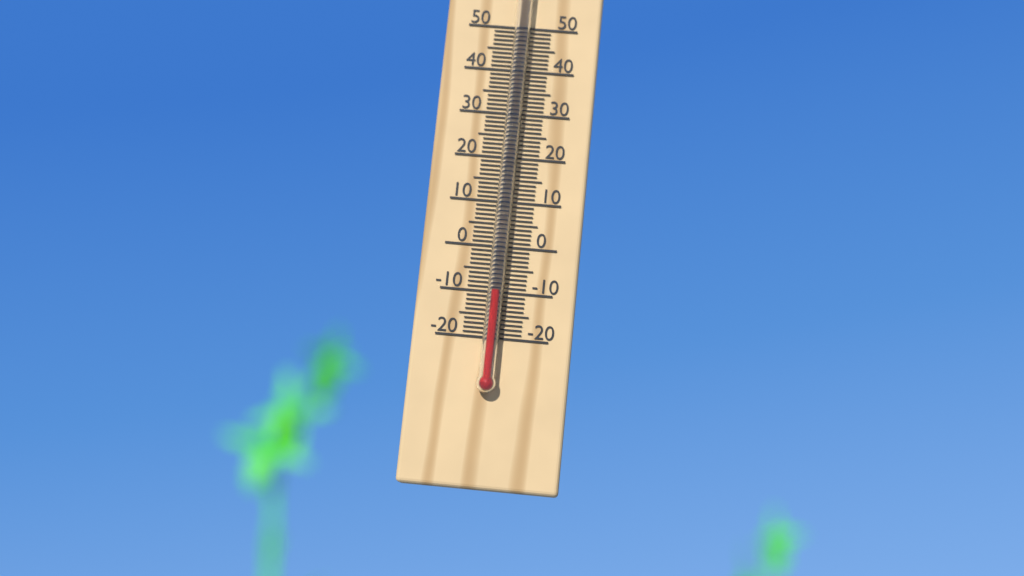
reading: -10 °C
